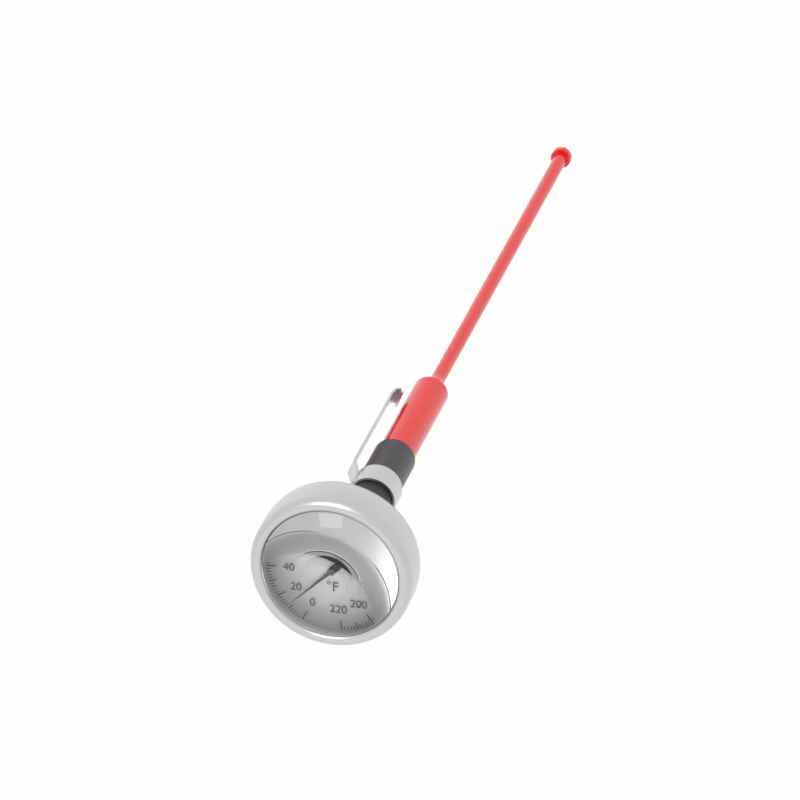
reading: 12 °F
